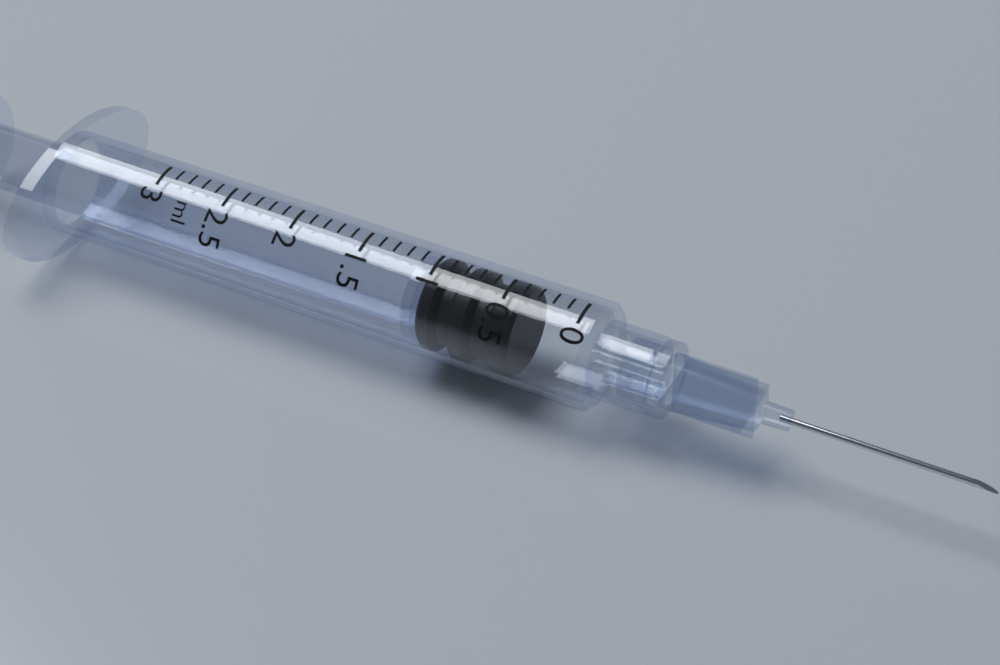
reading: 0.4 ml
